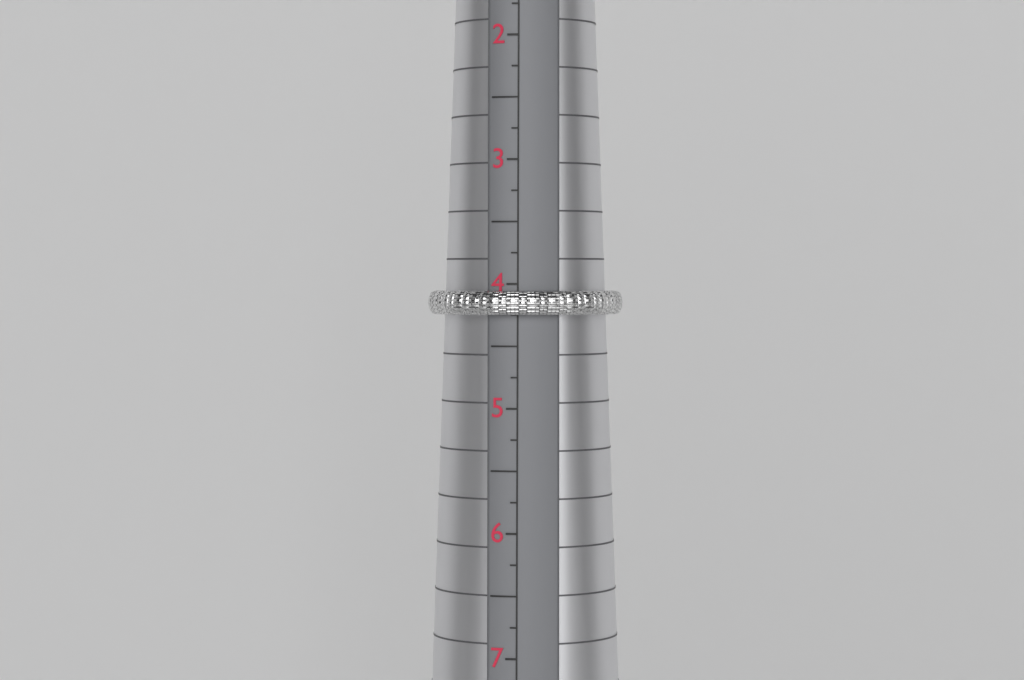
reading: 4.25 (no unit)
